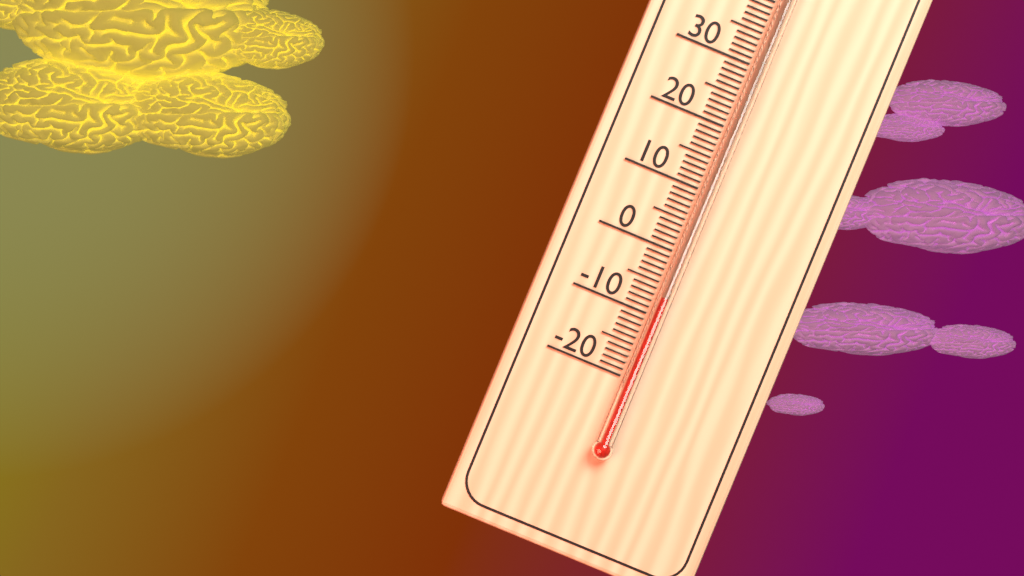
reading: -7 °C
